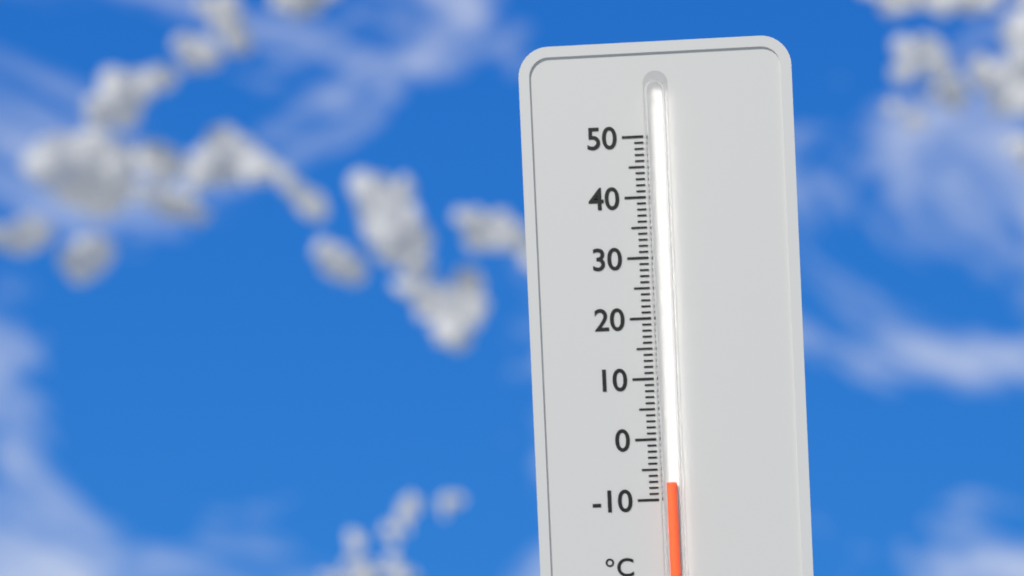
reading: -7 °C
